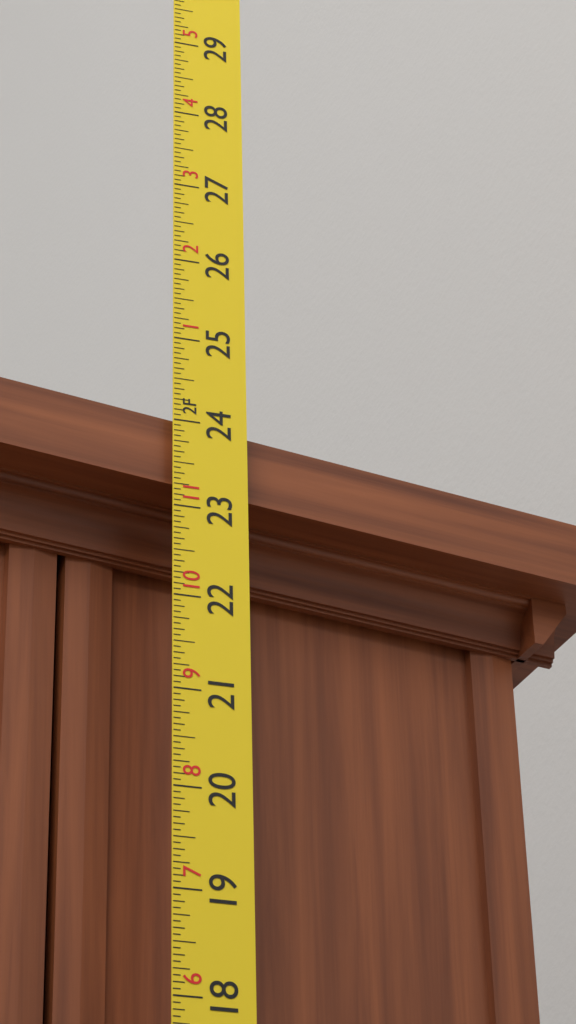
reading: 24.0625 in
